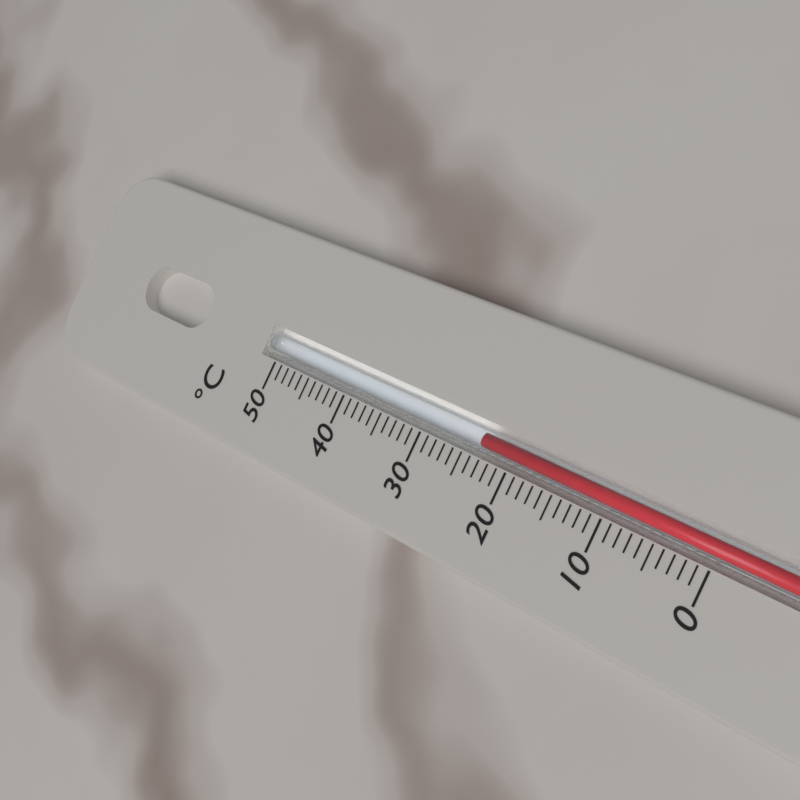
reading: 23 °C
